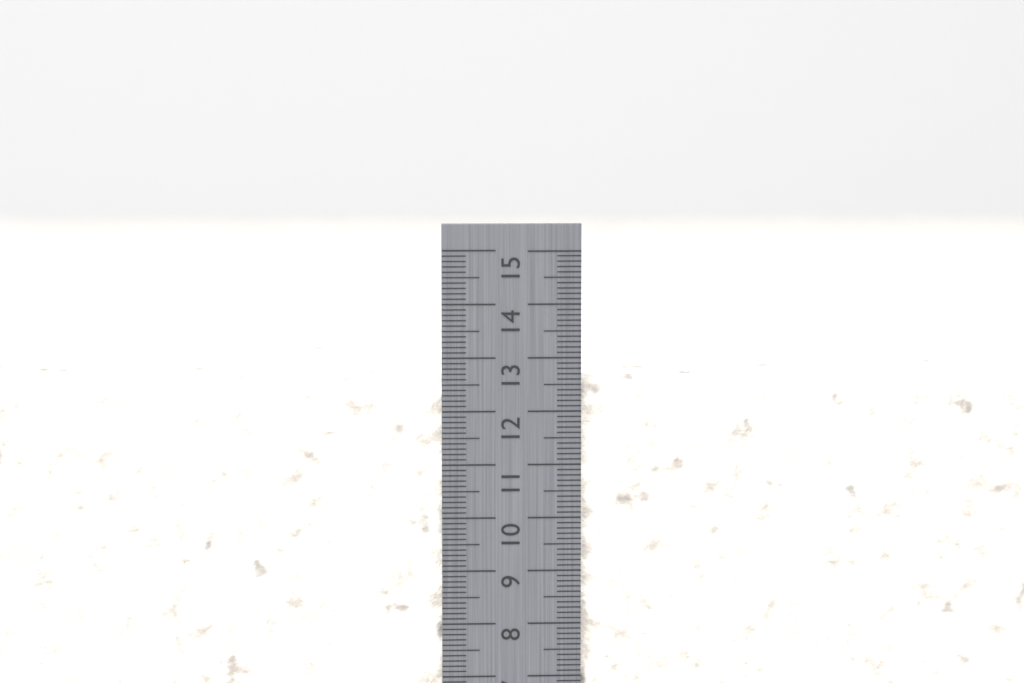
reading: 12.6 cm
